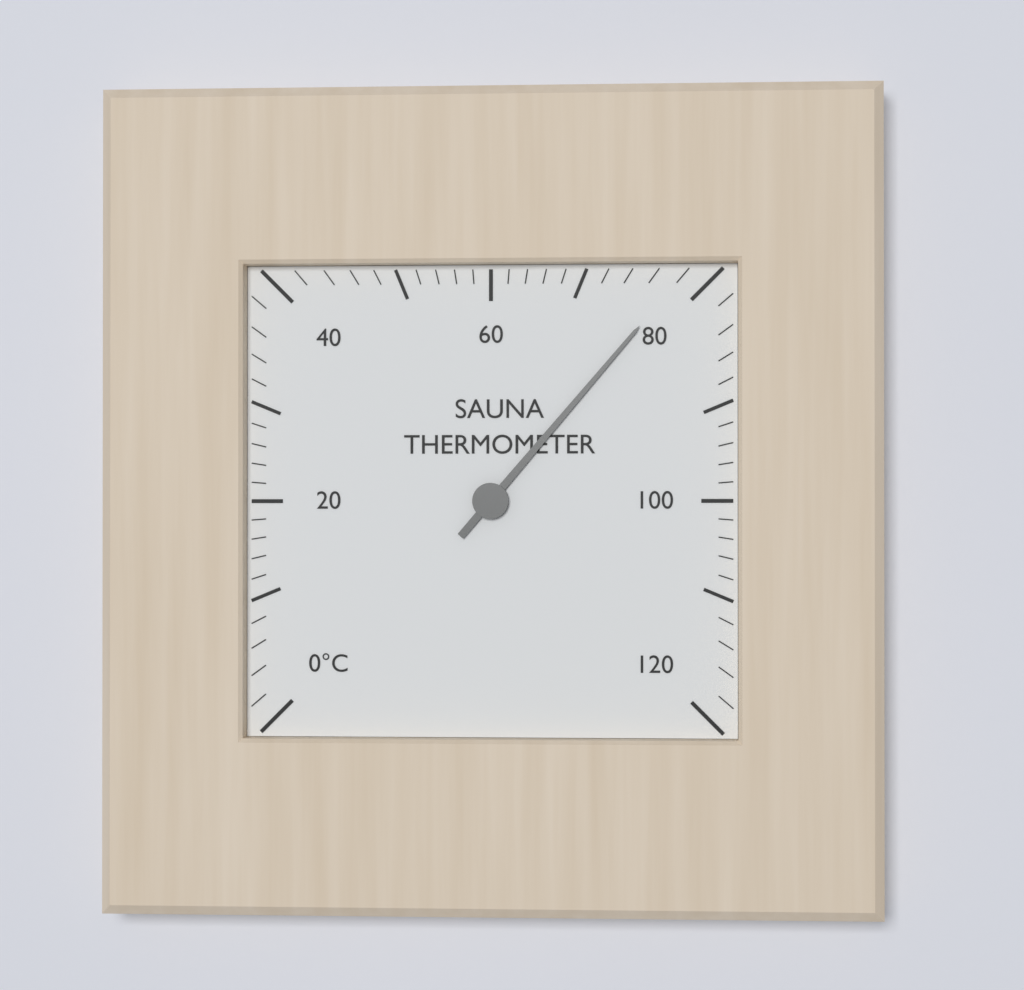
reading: 78 °C
